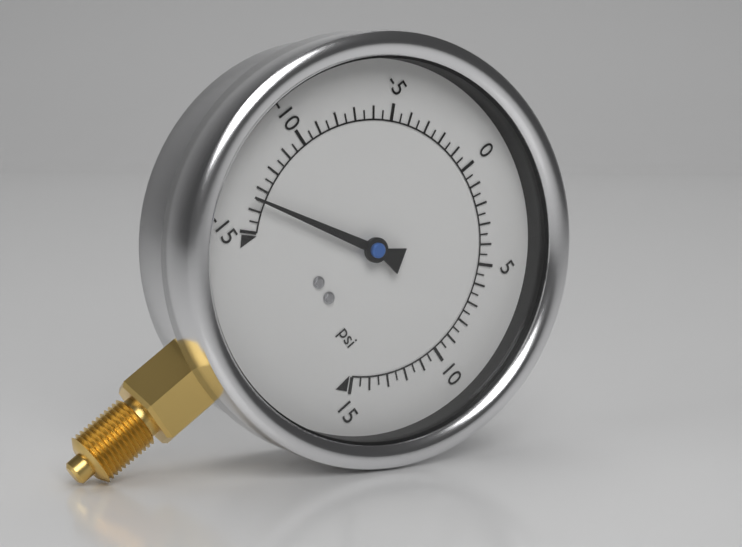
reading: -13.5 psi
